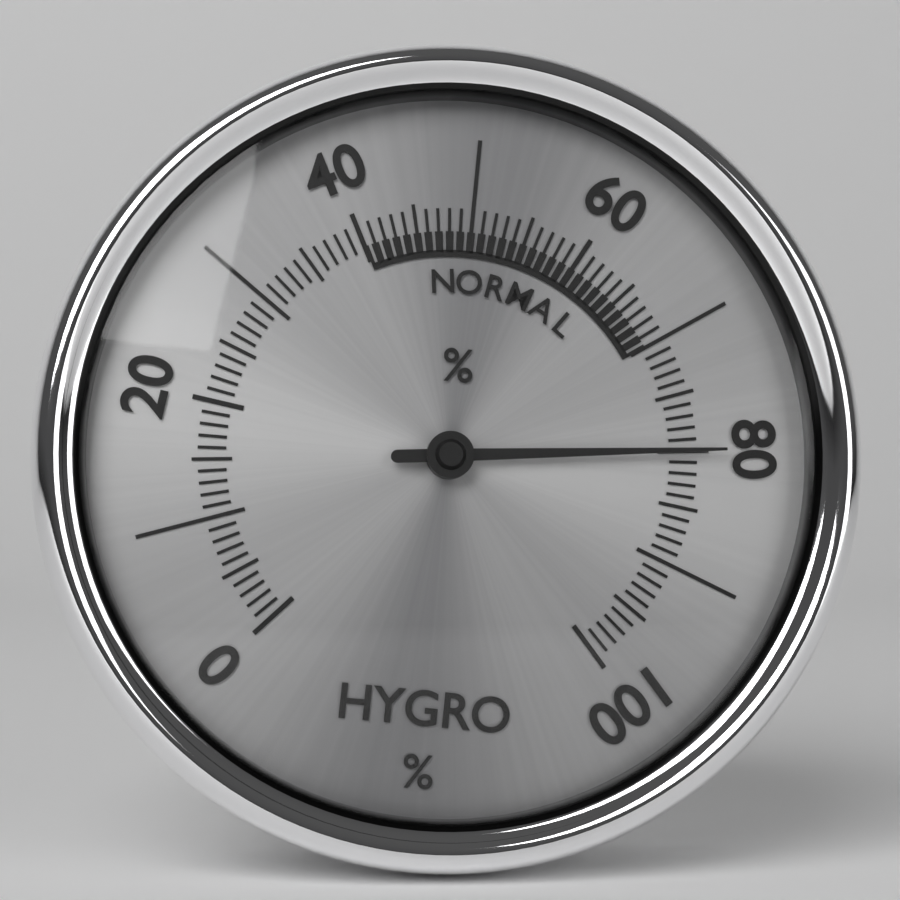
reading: 80 %
